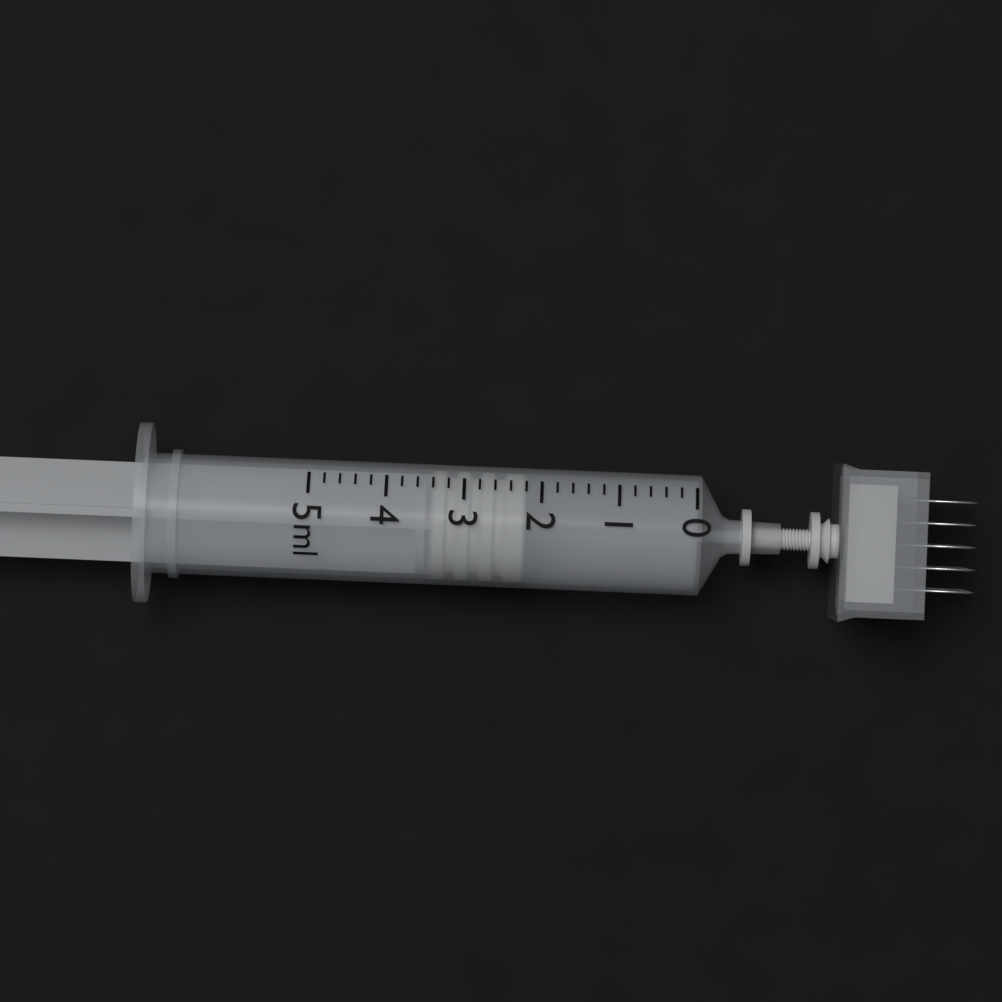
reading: 2.2 ml
